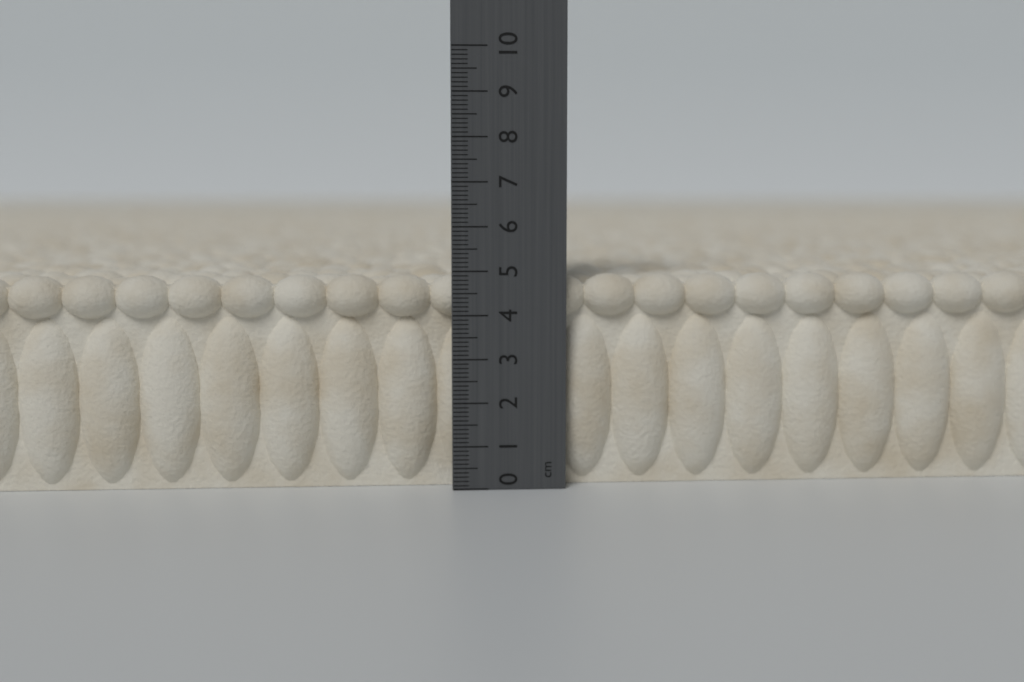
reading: 4.9 cm
